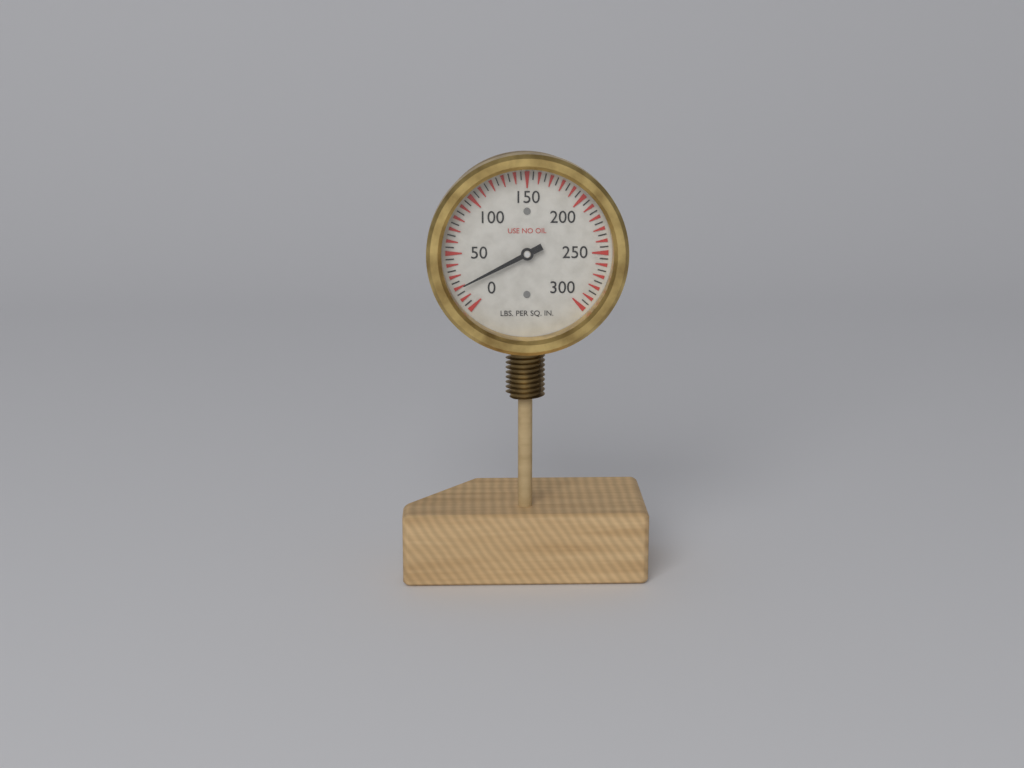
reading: 20 psi
